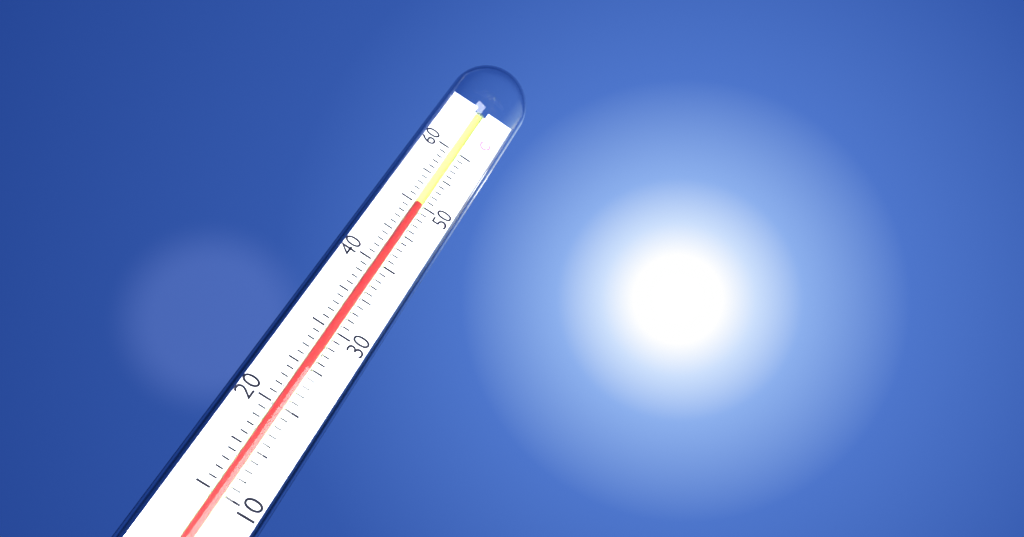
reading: 50 °C
